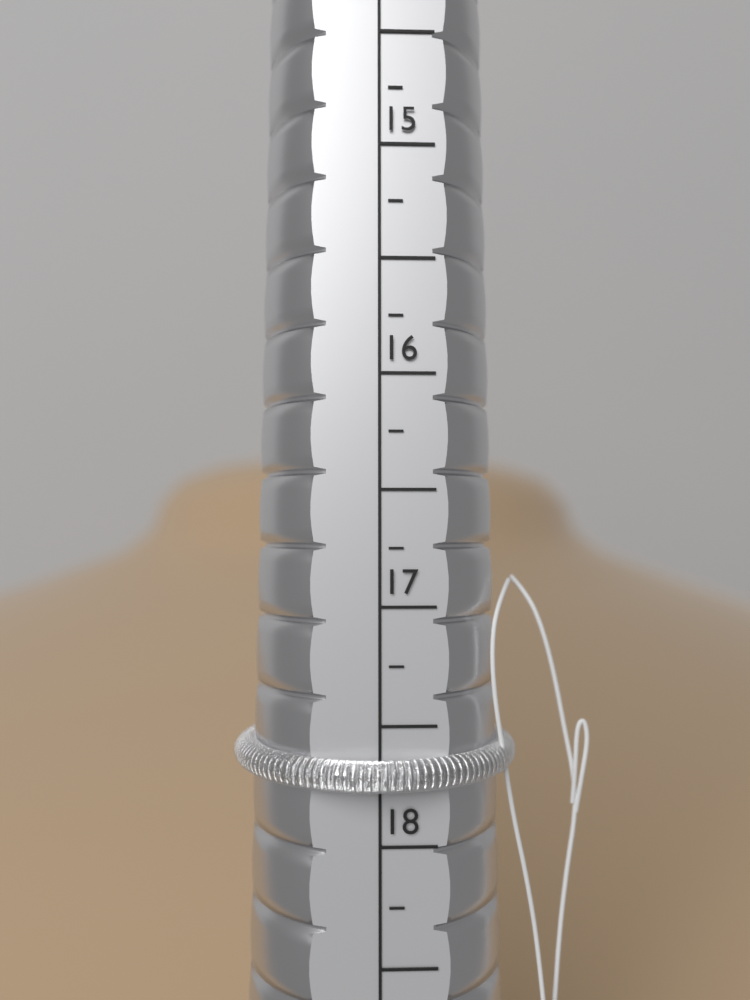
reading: 17.75 (no unit)
